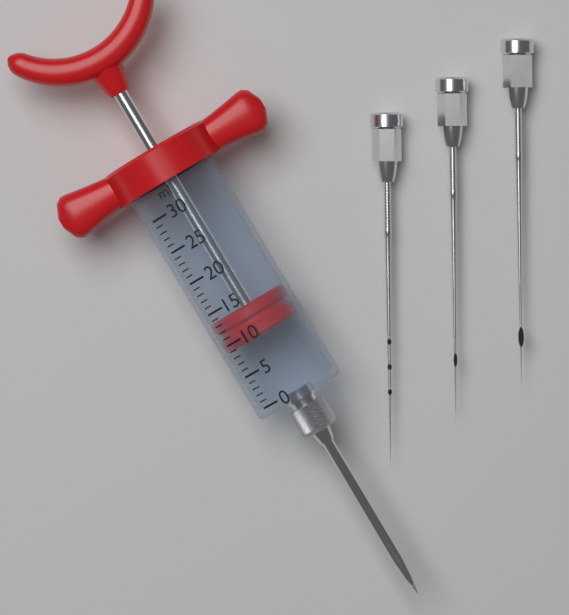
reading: 9 ml
